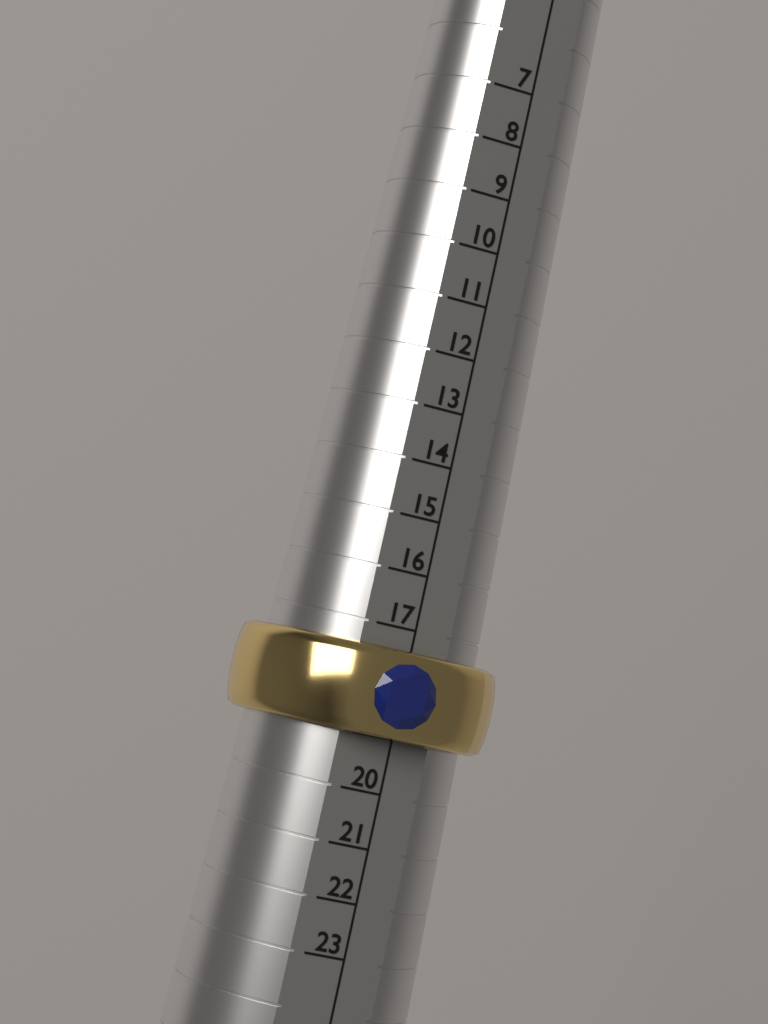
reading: 19 (no unit)
